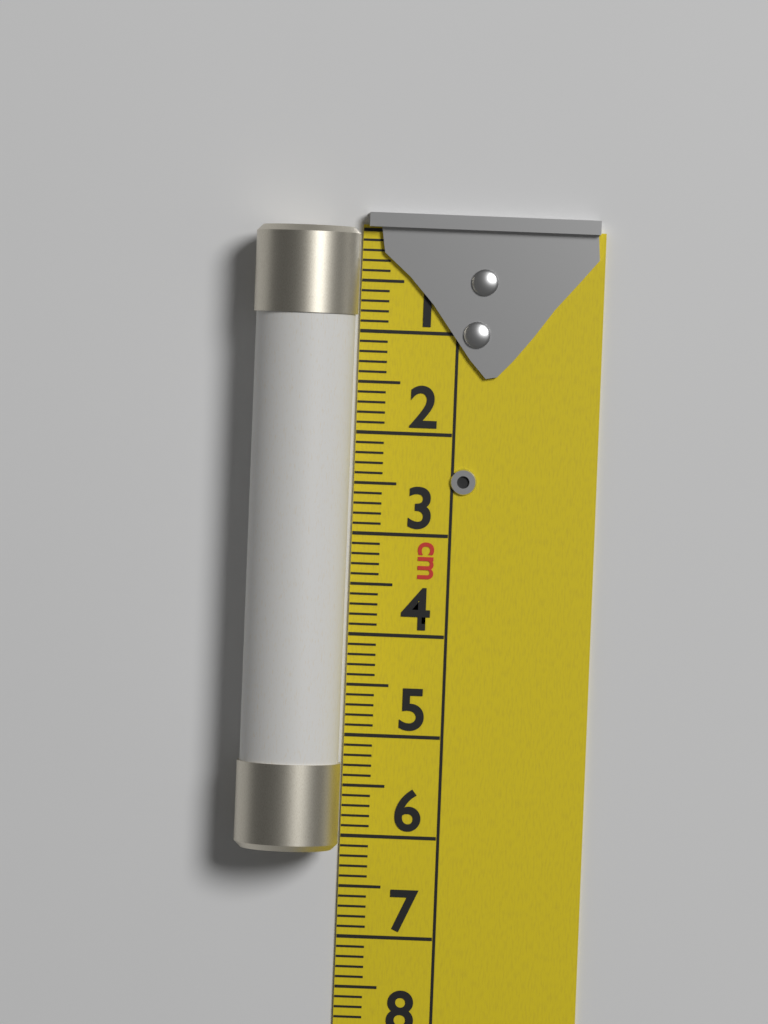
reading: 6.1 cm
